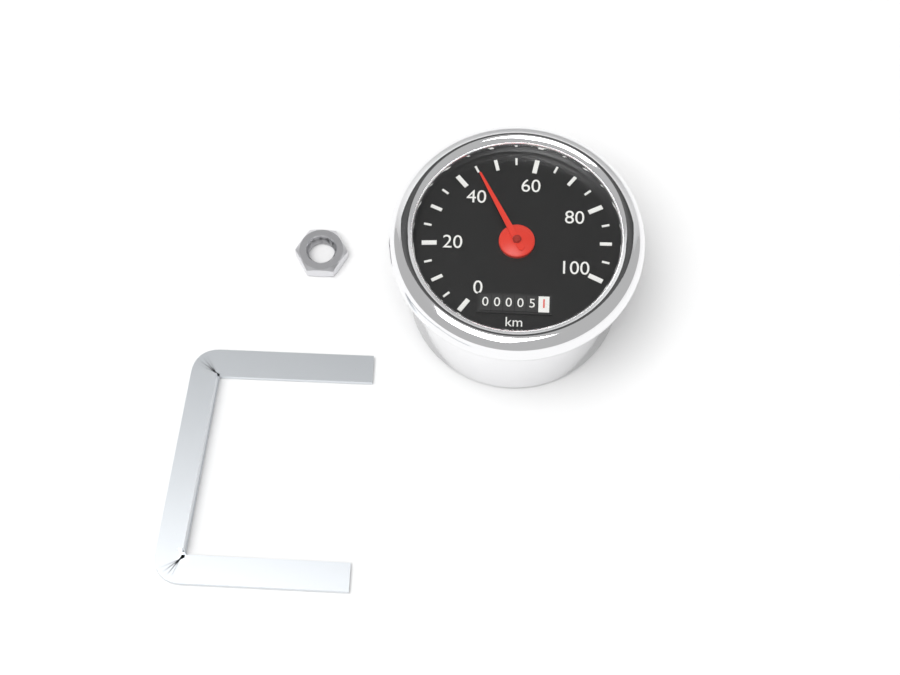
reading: 45 km/h
